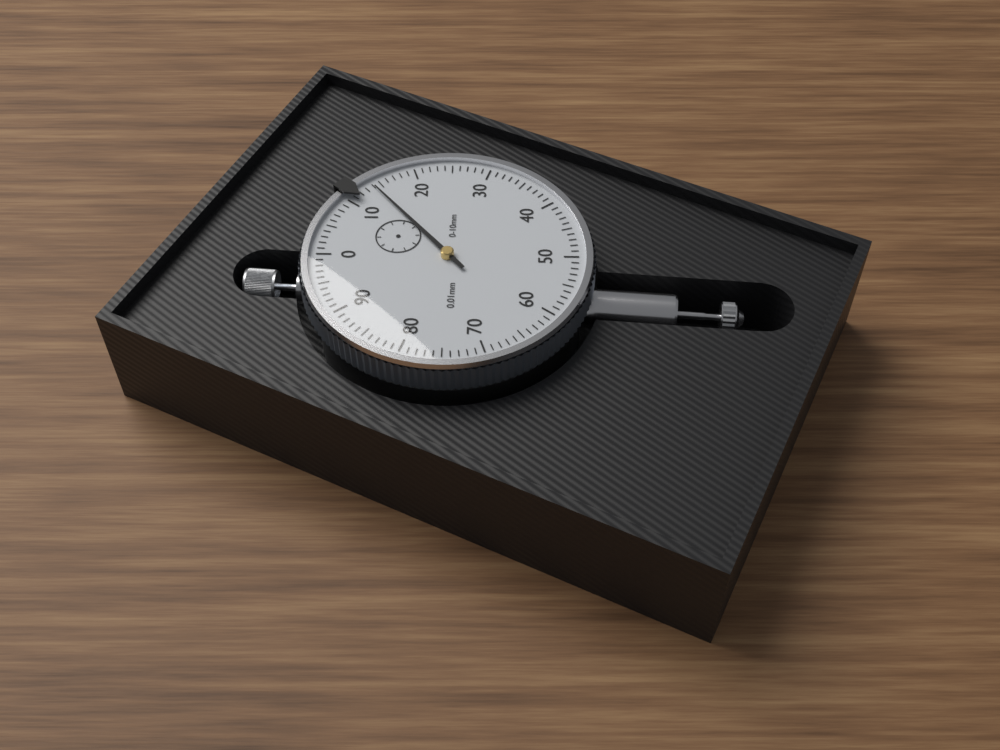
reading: 0.14 mm
